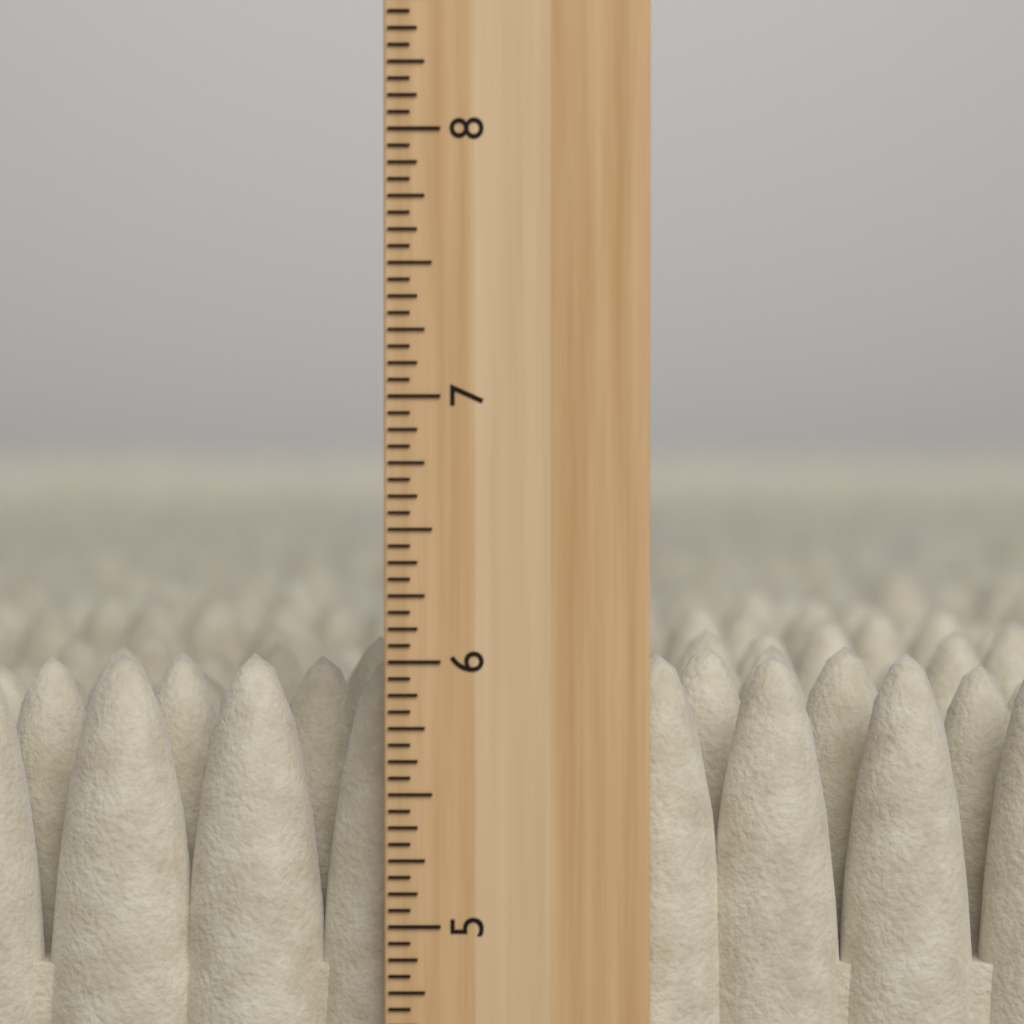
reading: 6.0000 inch
